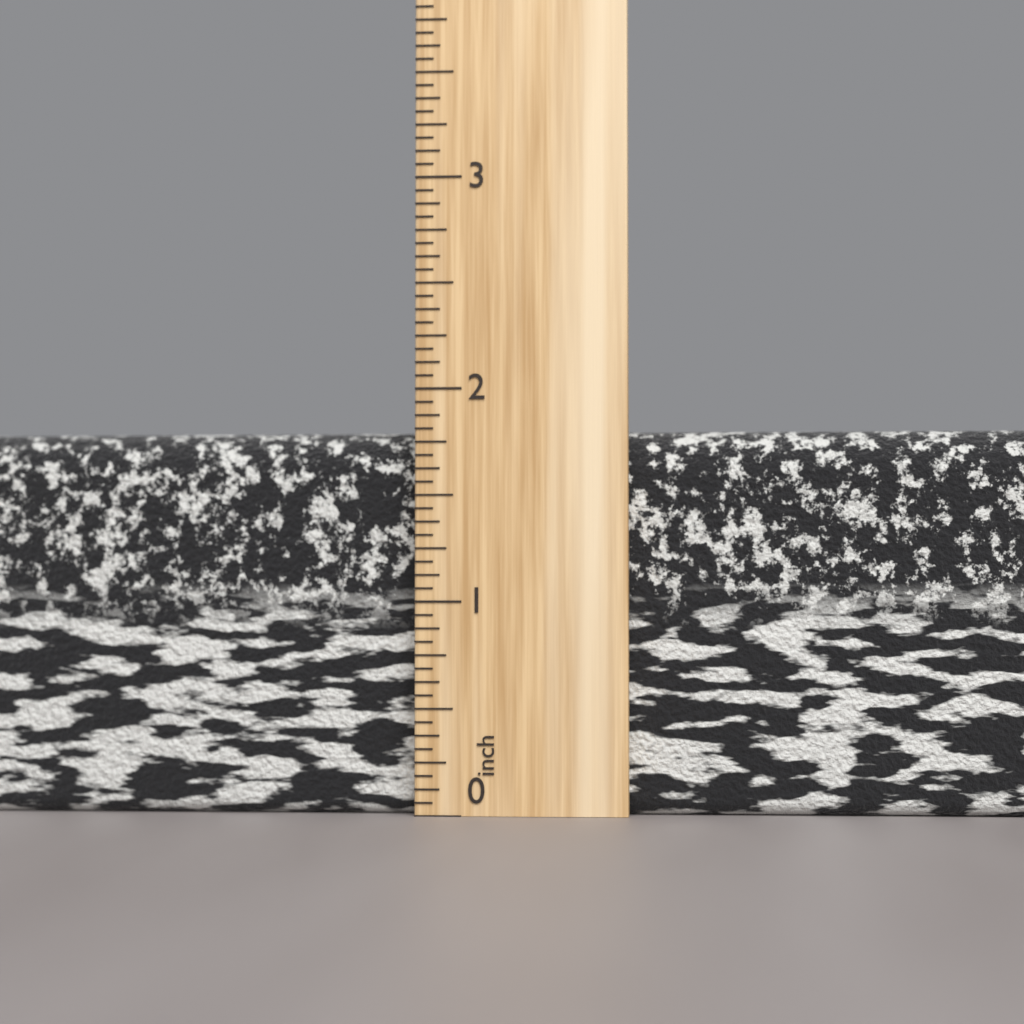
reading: 1.8125 inch
